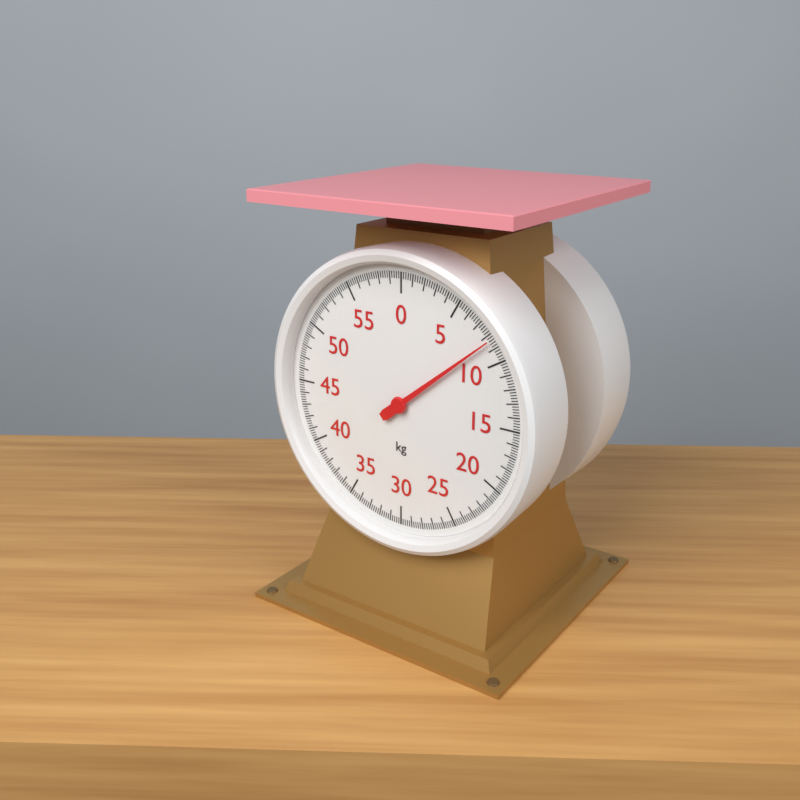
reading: 8.4 kg
